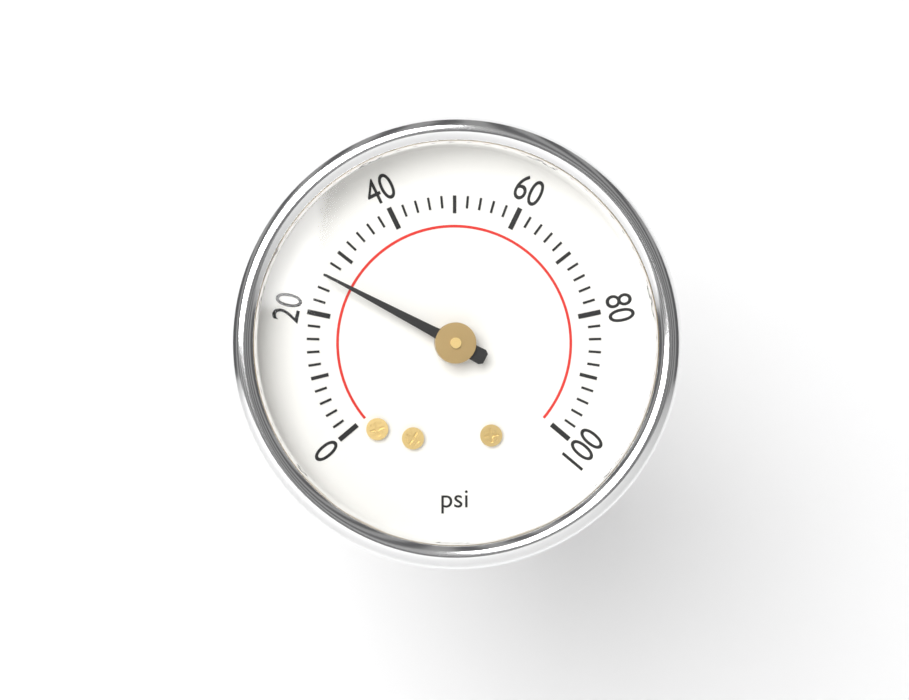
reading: 26 psi
